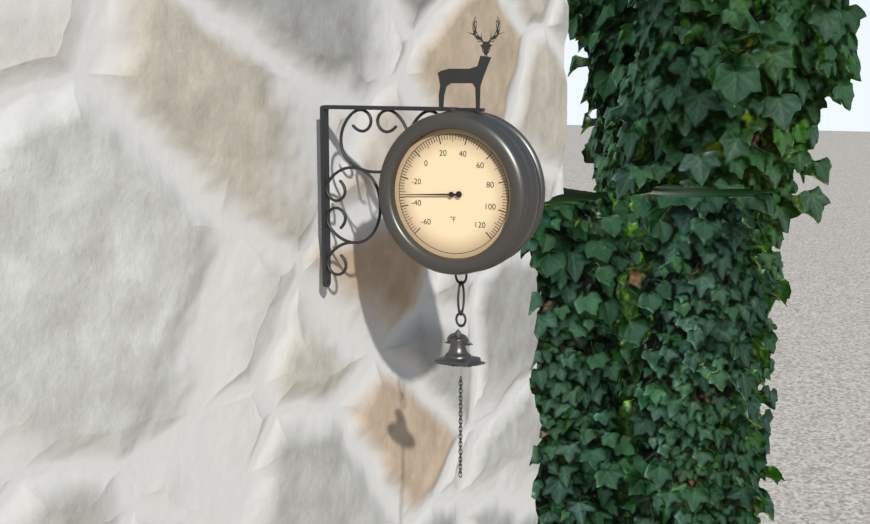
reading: -32 °F
